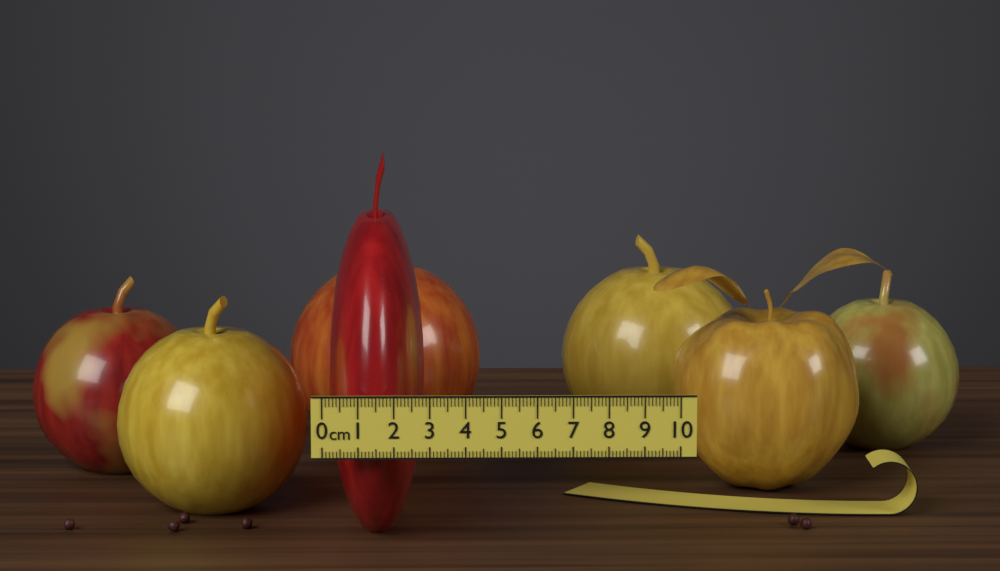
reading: 2.8 cm
